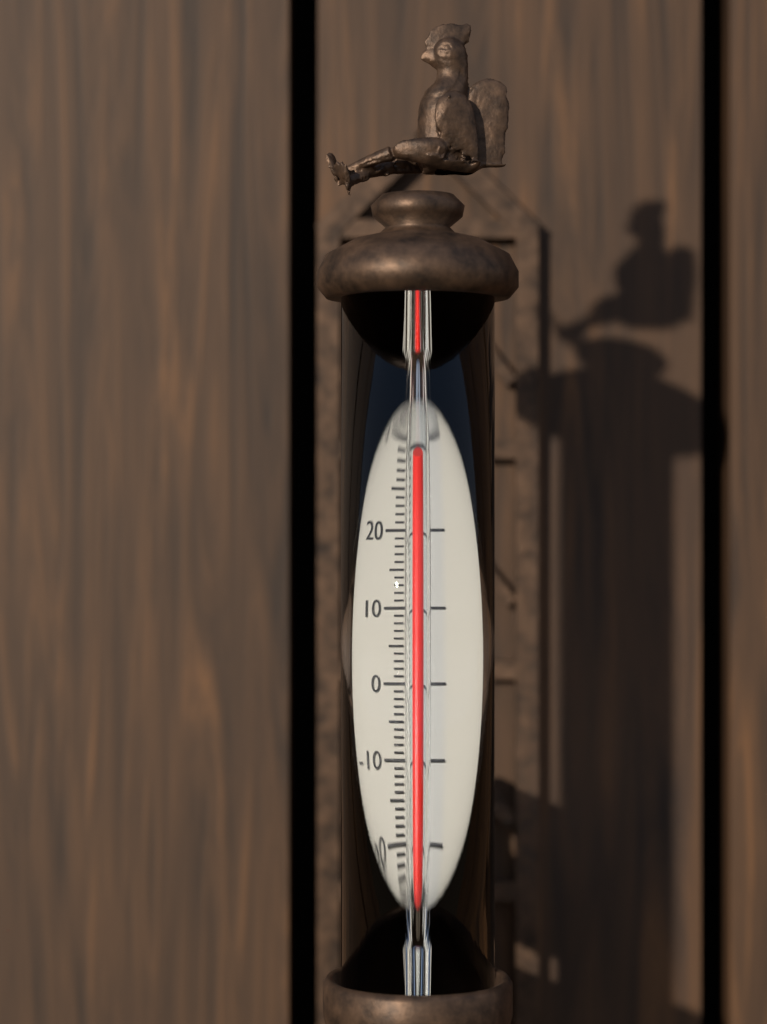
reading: 31 °C
